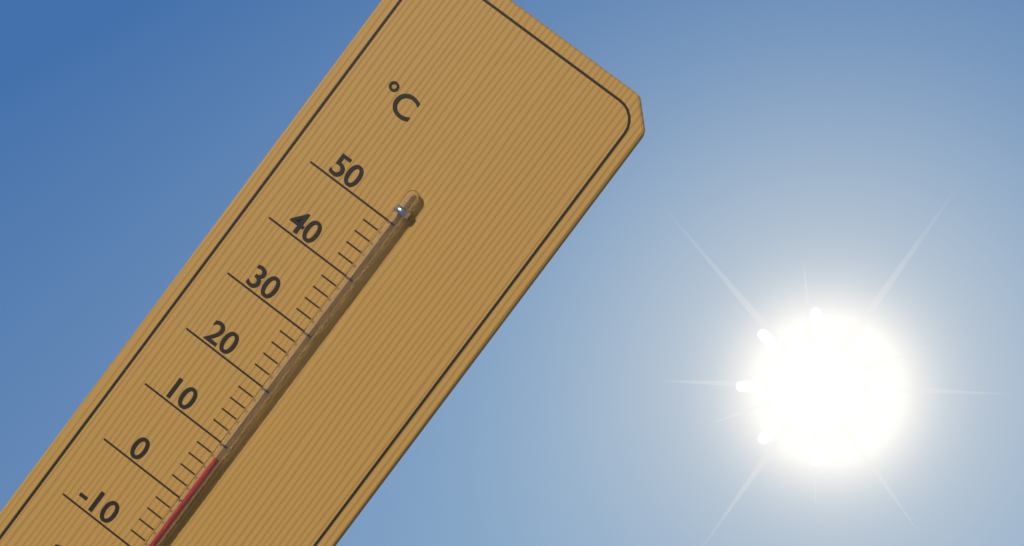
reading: 8 °C
